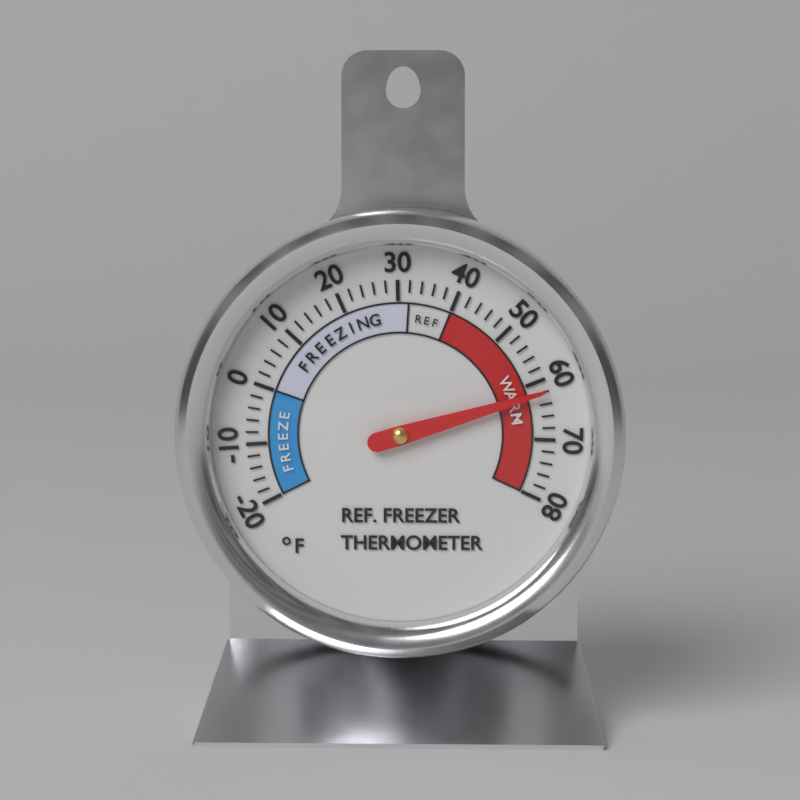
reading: 62 °F
